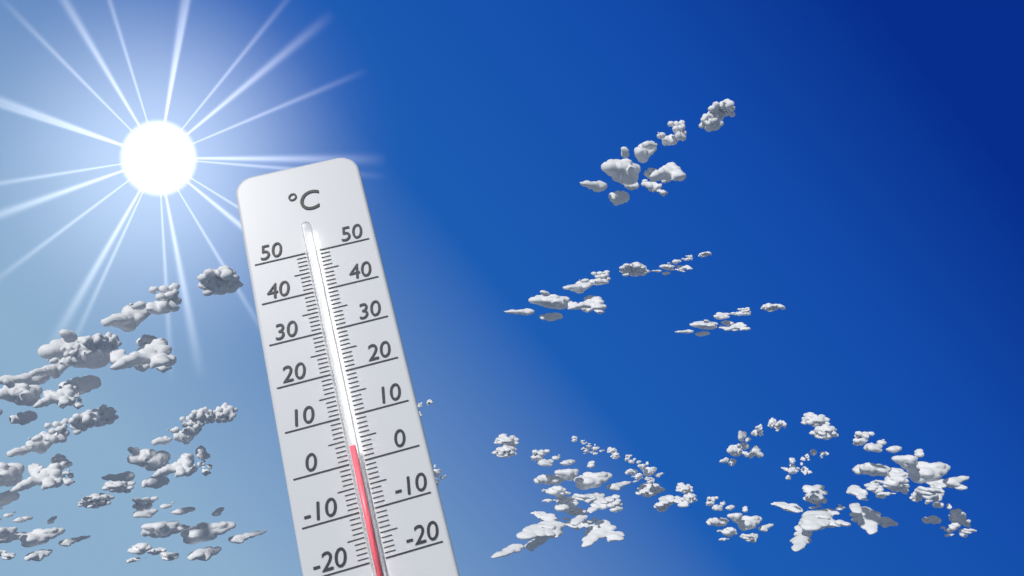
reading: 3 °C
